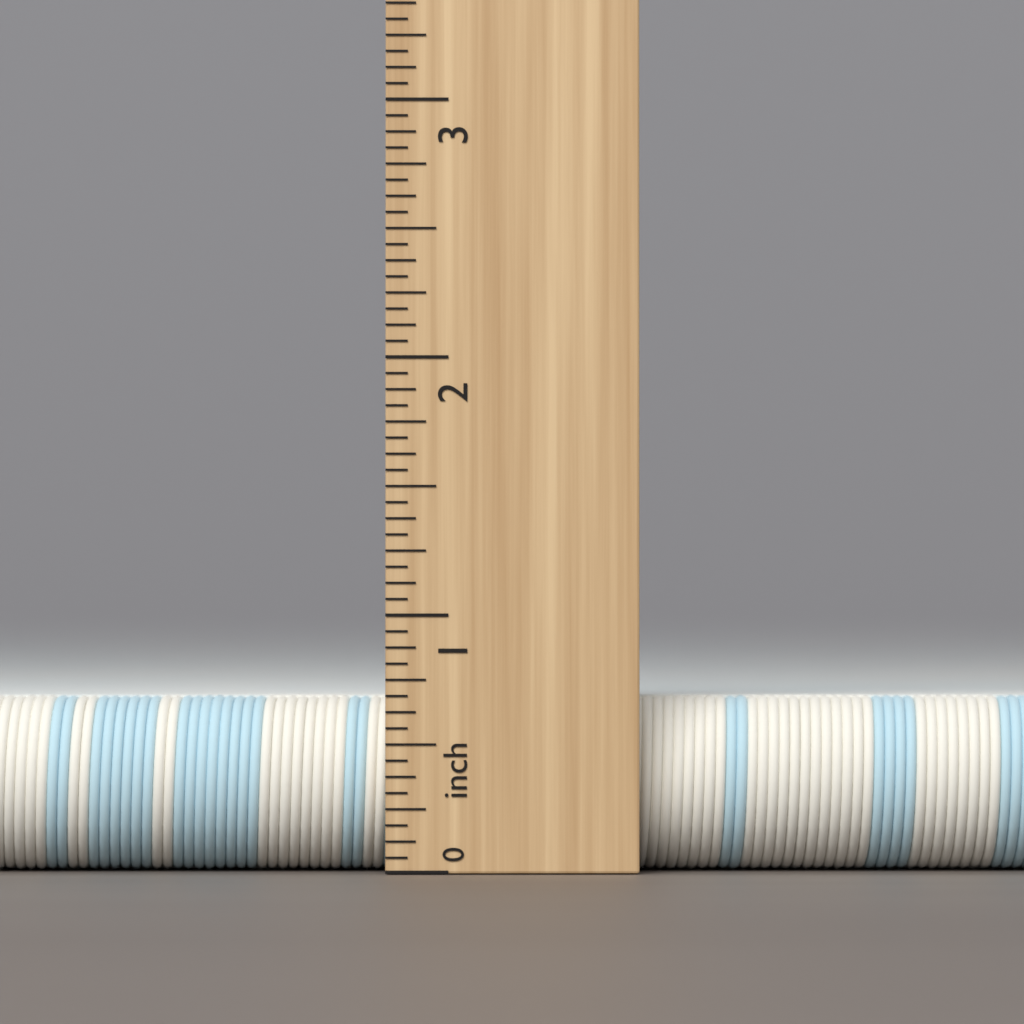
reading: 0.6875 inch
